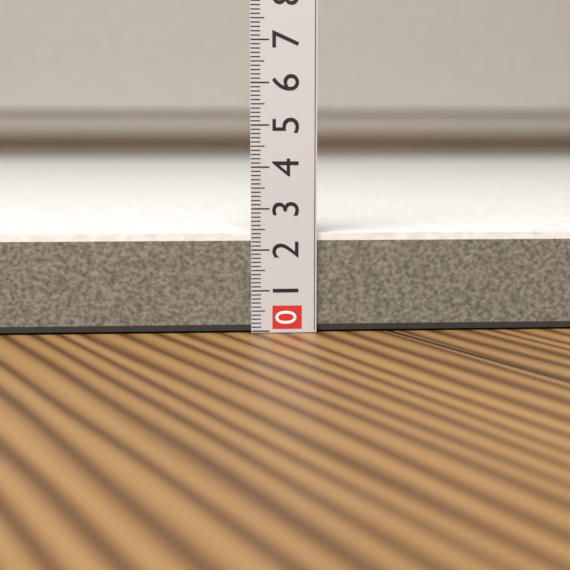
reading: 2.4 (no unit)
